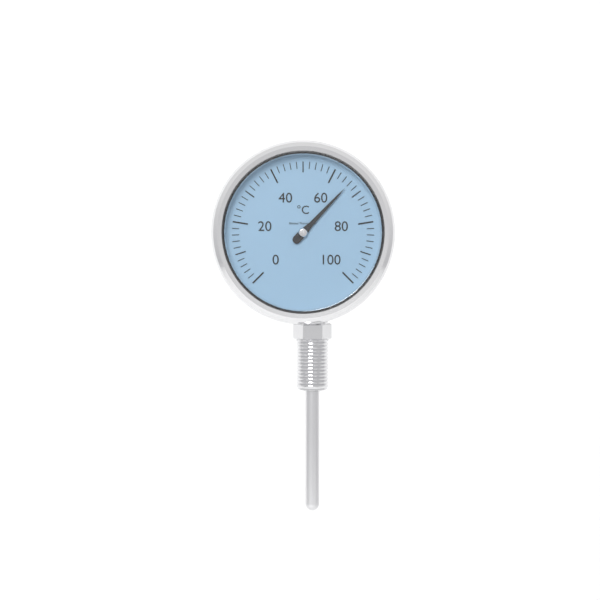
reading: 66 °C
